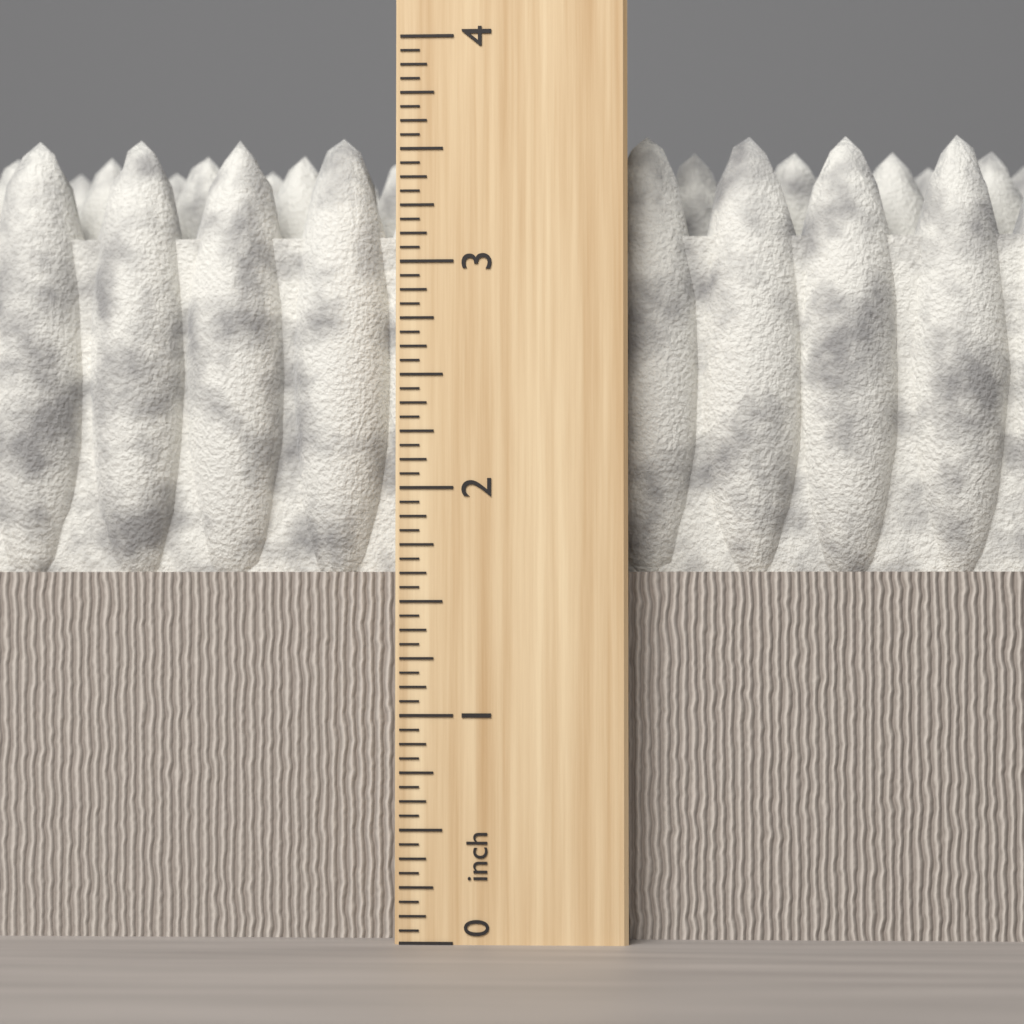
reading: 3.6250 inch
